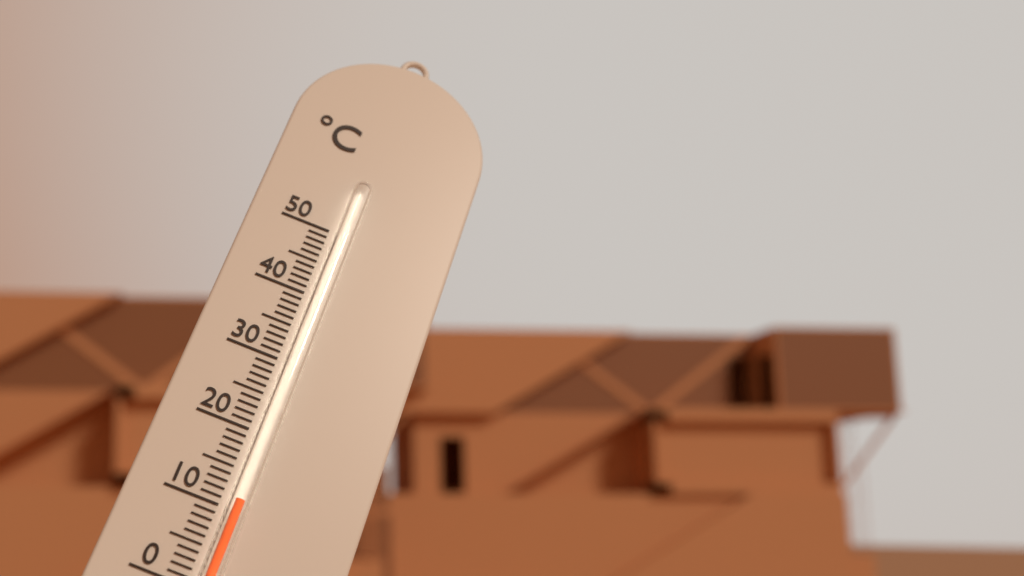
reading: 11 °C
